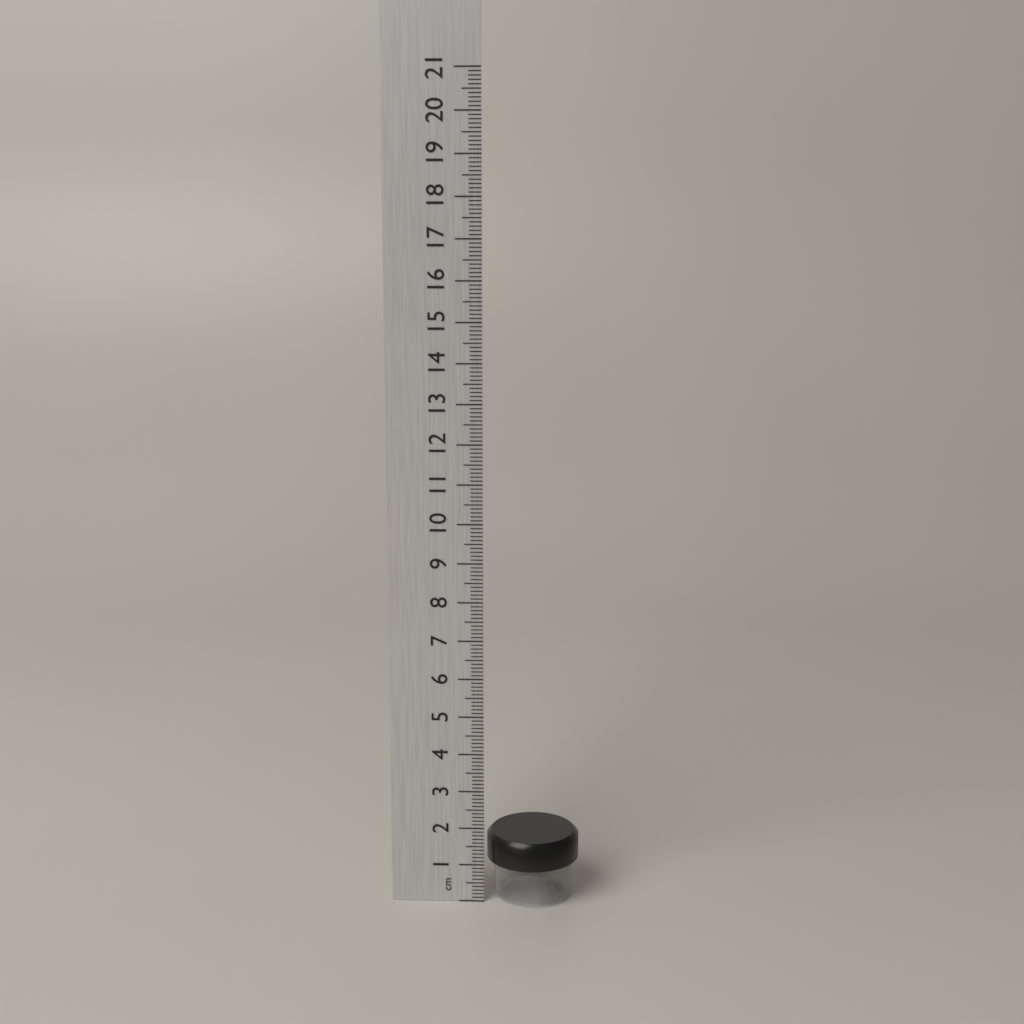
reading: 1.8 cm
